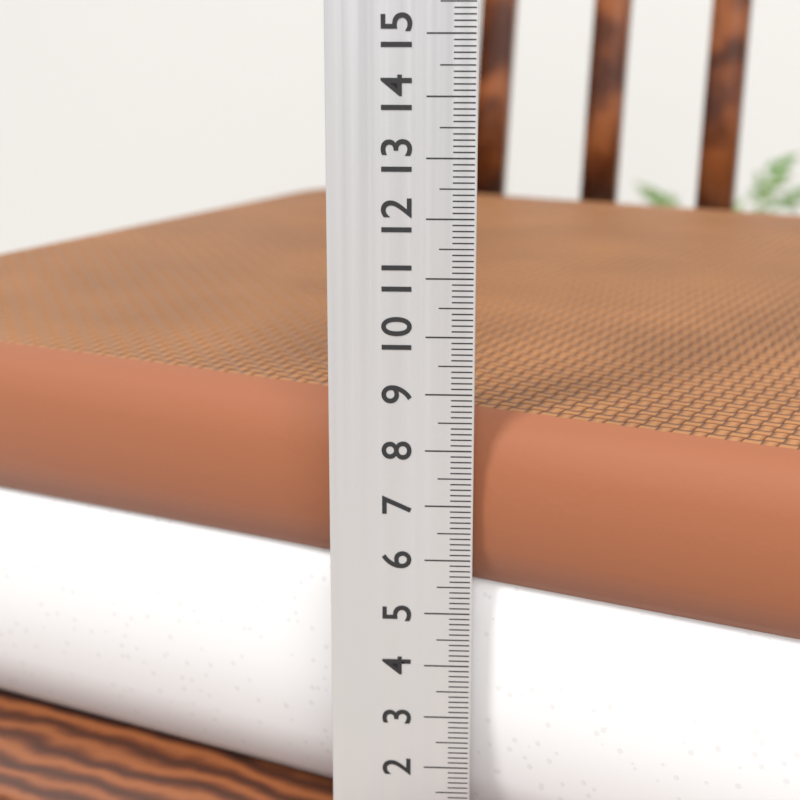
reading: 8.5 cm
